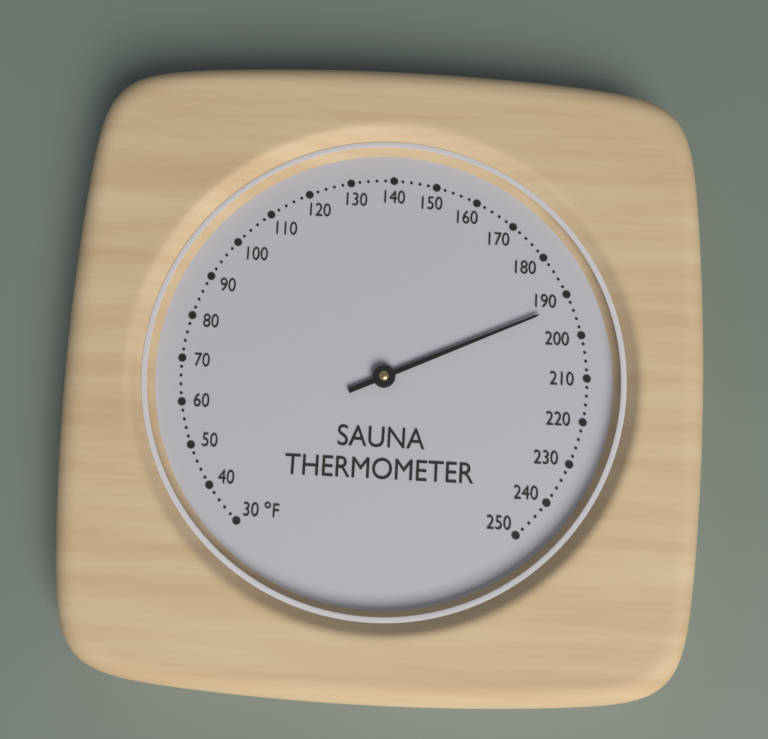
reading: 192 °F
